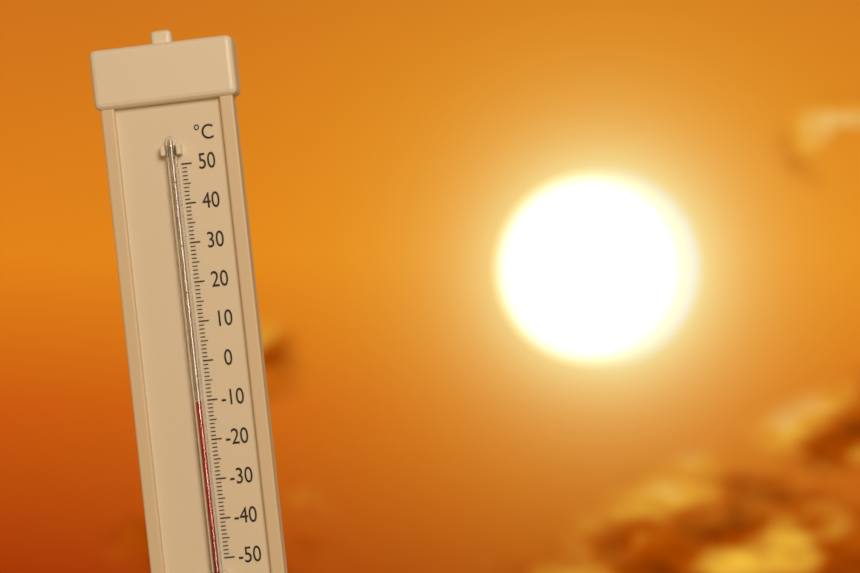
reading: -10 °C
